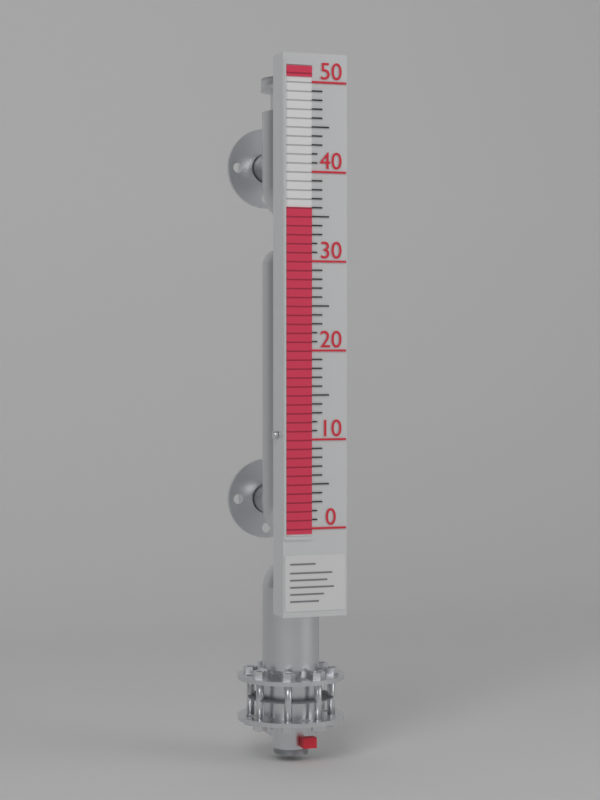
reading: 36 (no unit)
